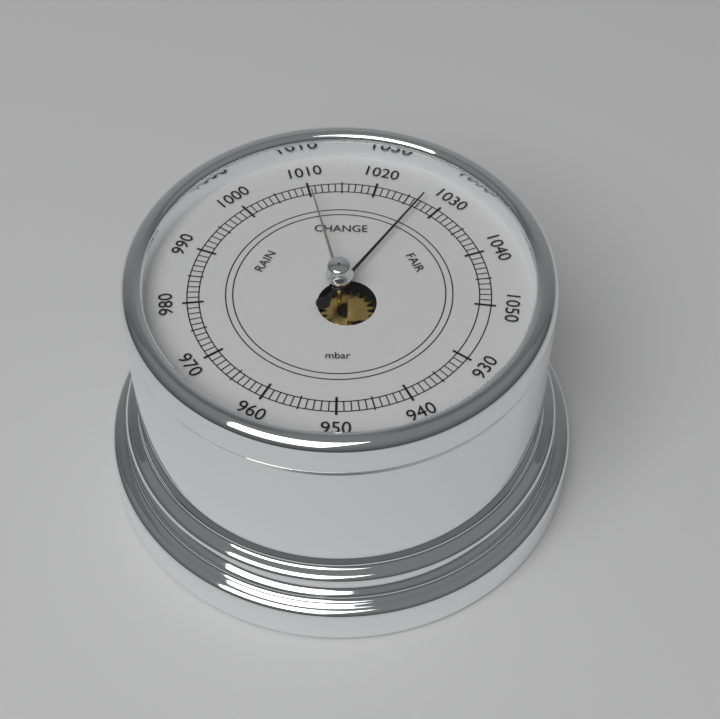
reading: 1027 mbar
